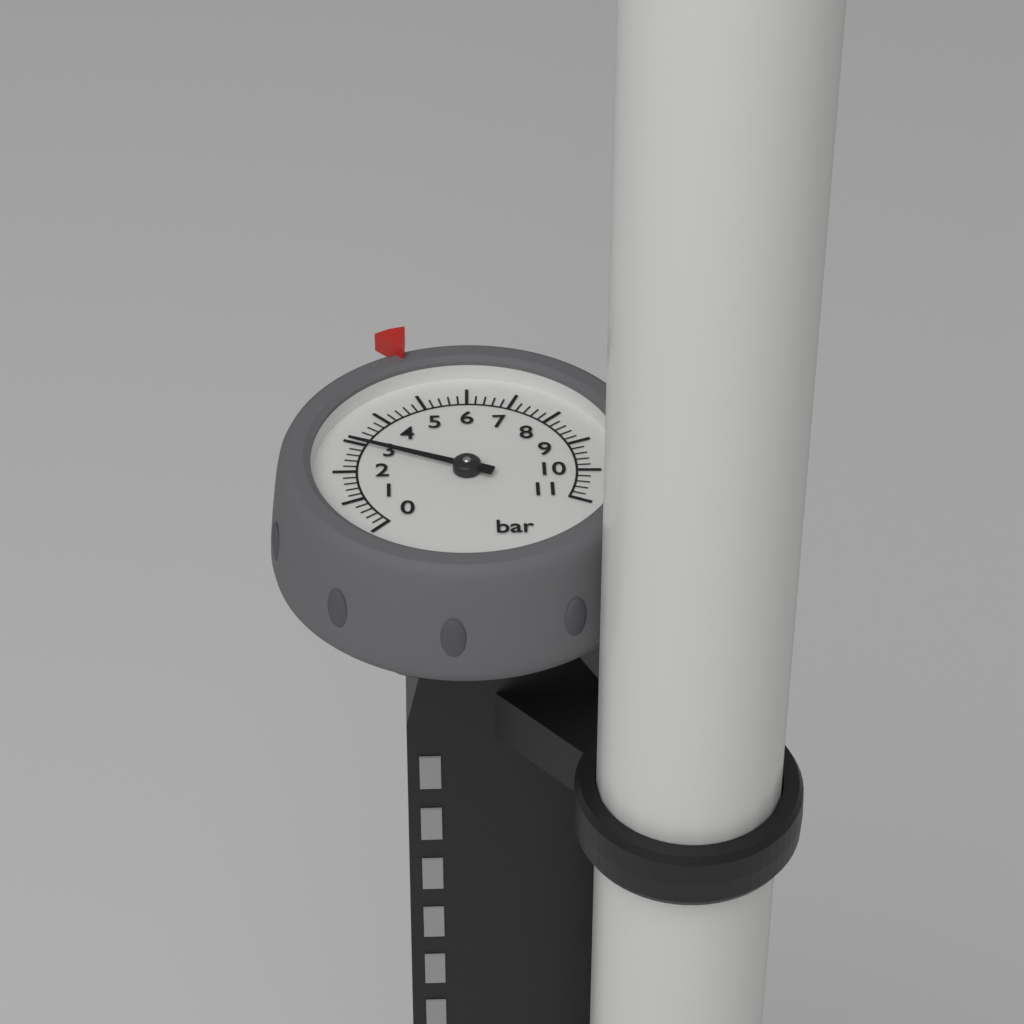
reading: 3.0 bar
